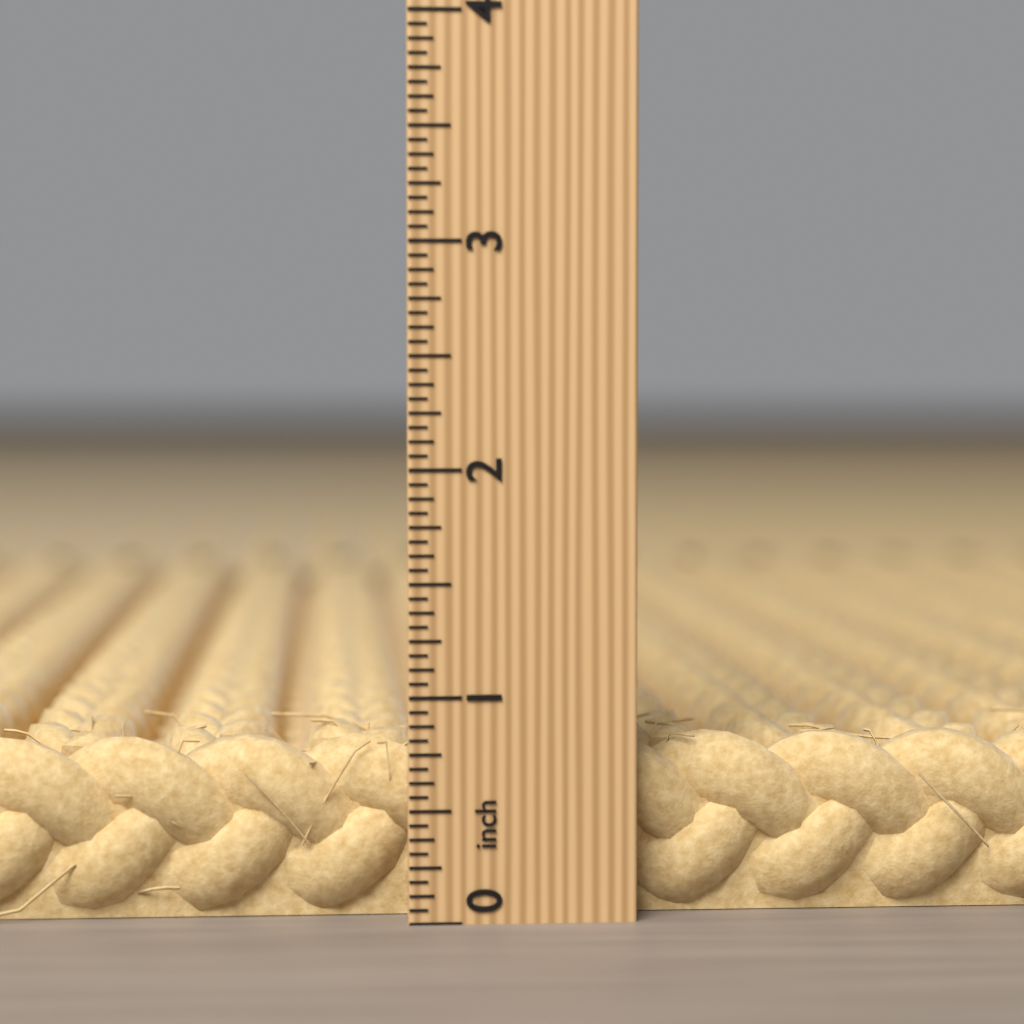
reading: 0.8125 inch
